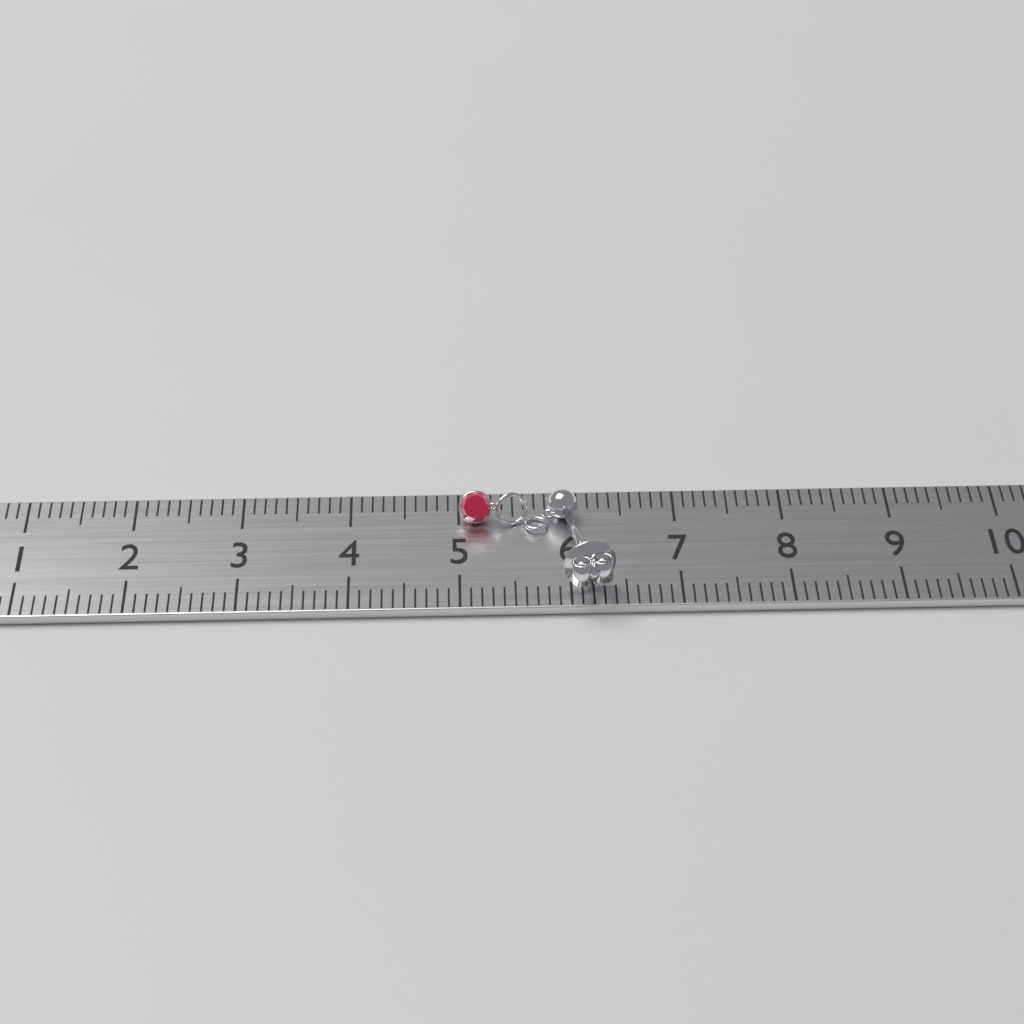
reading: 6.4 cm
